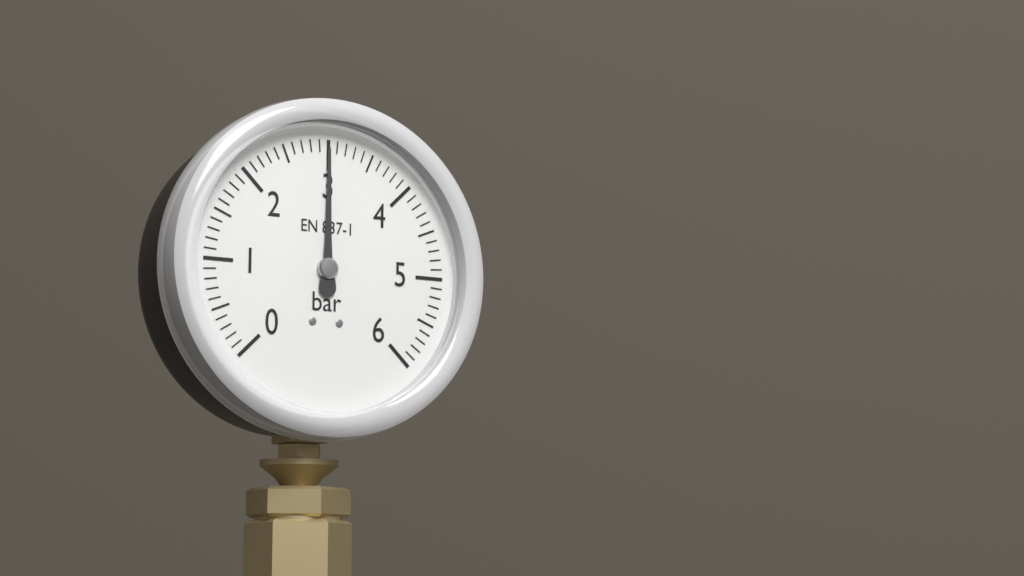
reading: 3.0 bar
